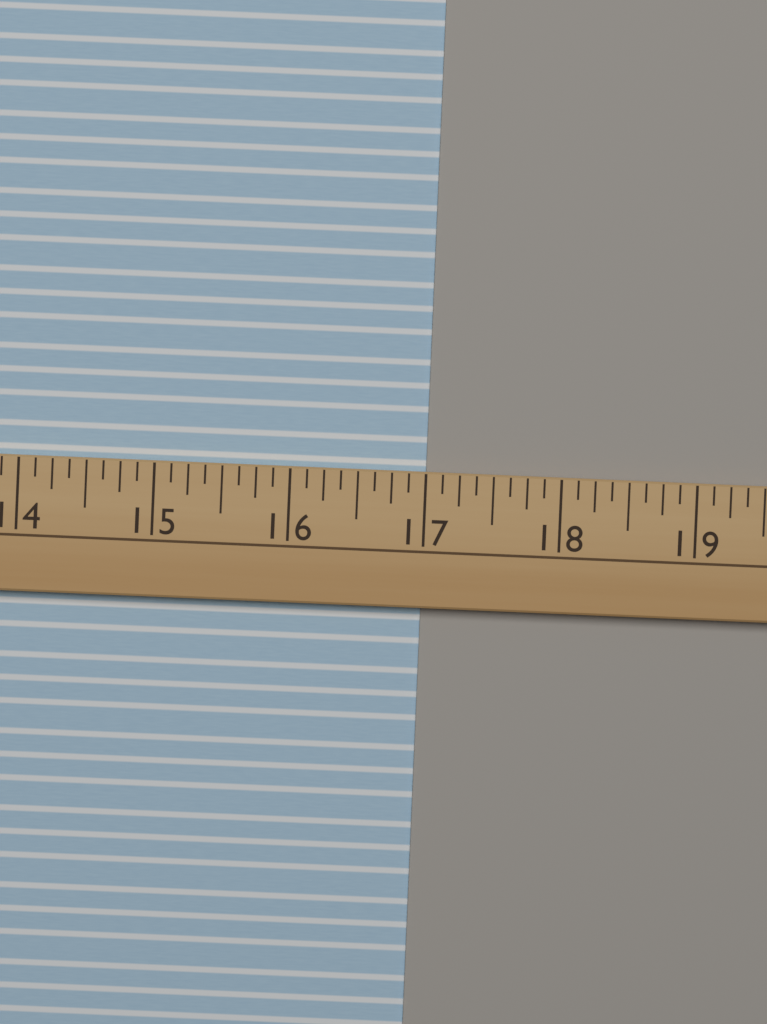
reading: 17.000 (no unit)
